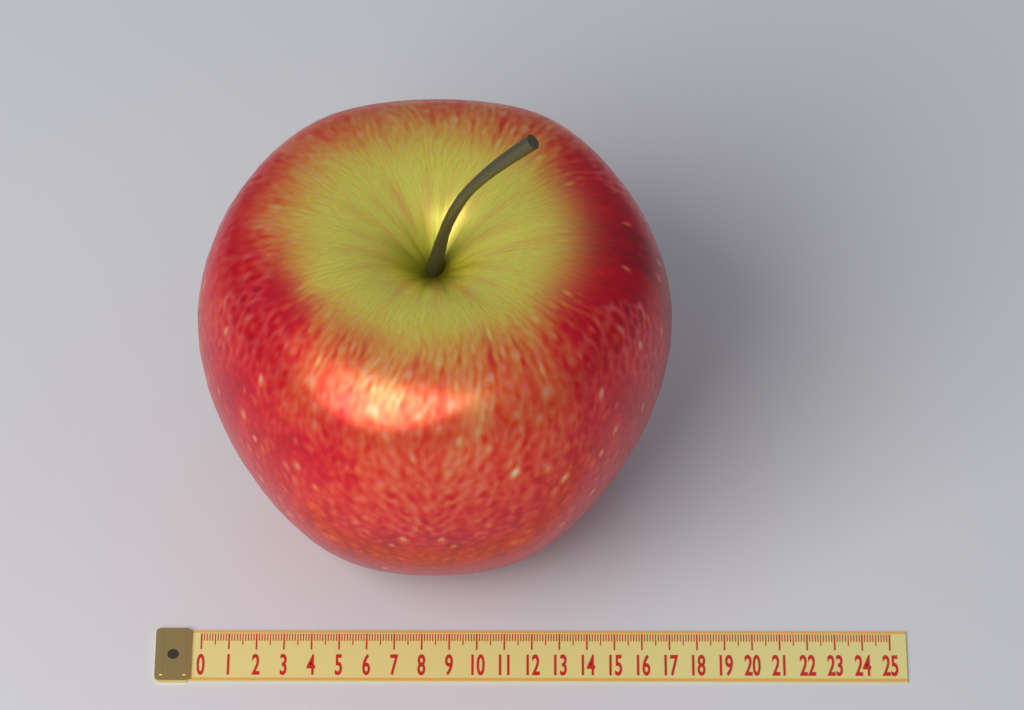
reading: 17.0 (no unit)
